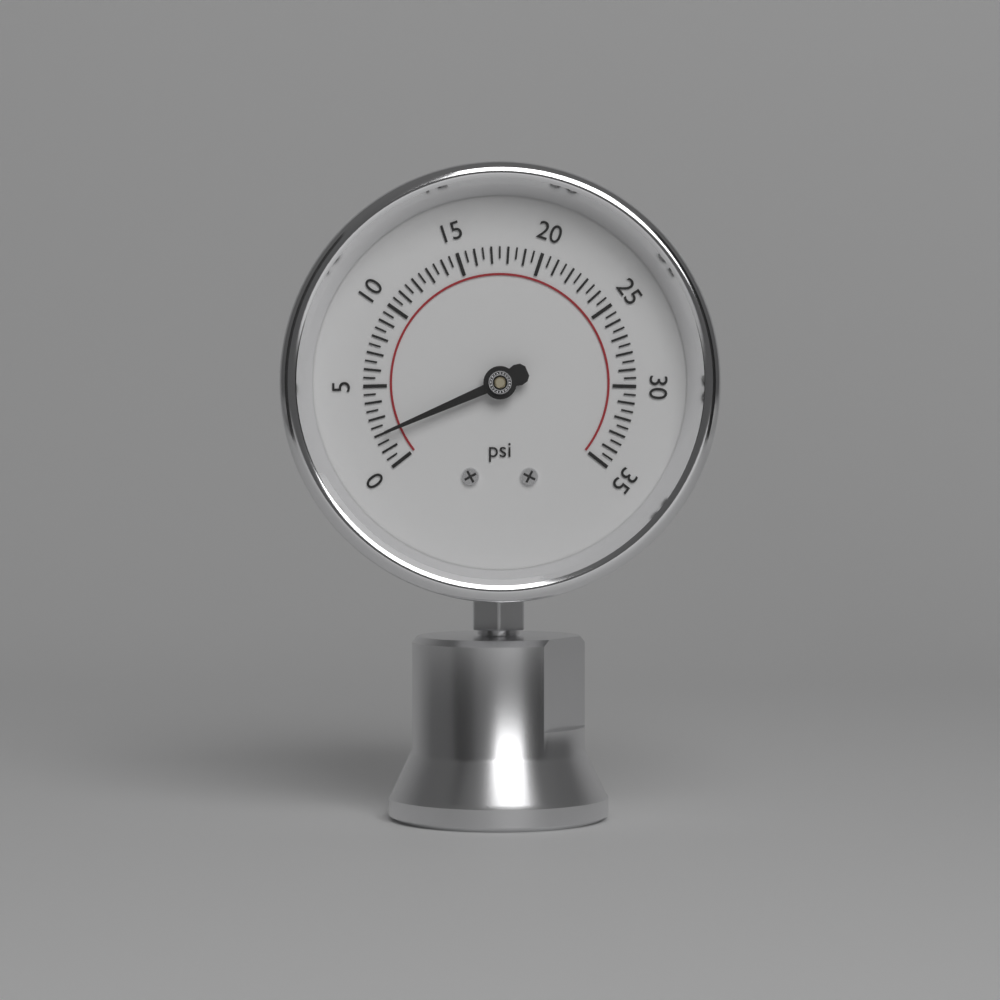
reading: 2.0 psi
